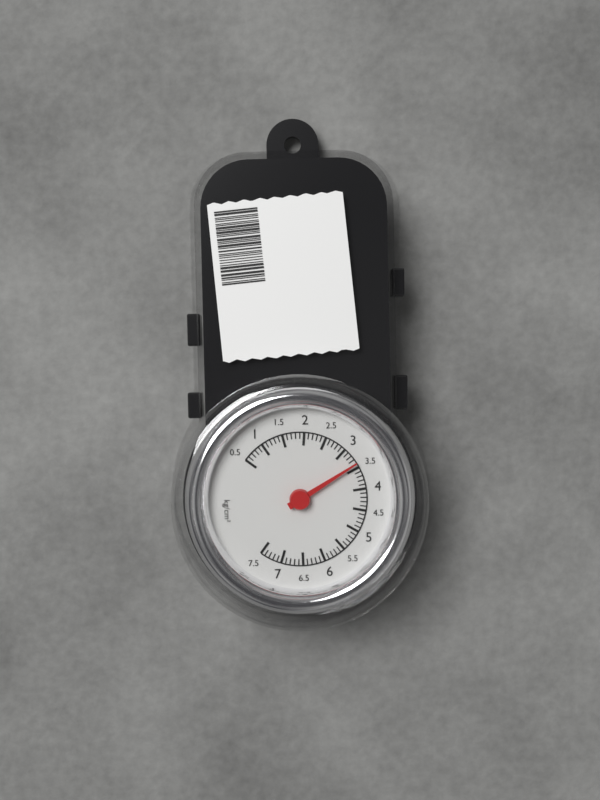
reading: 3.4 kg/cm²
